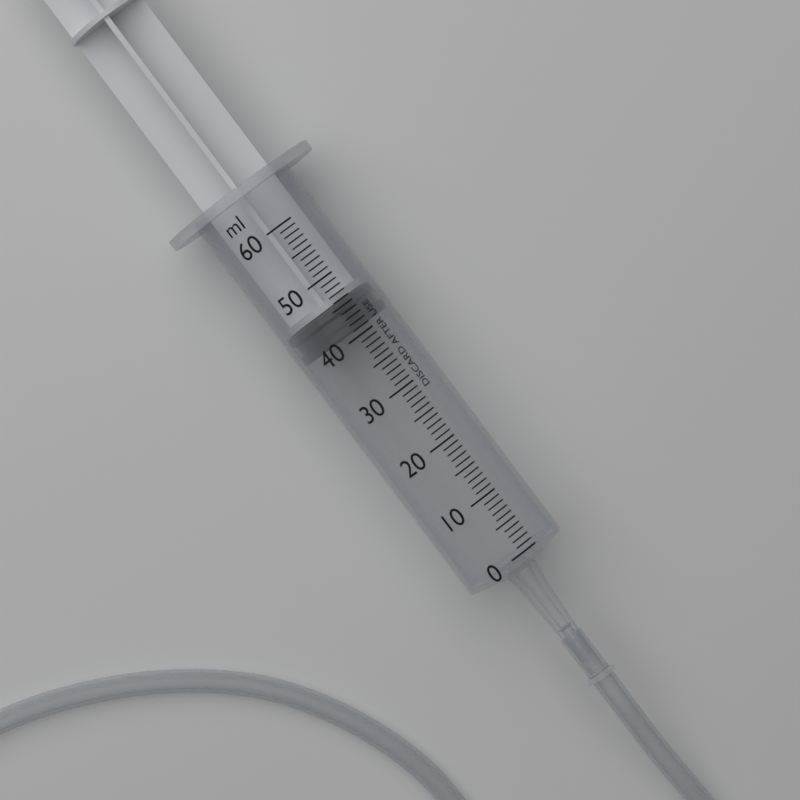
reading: 41 ml
